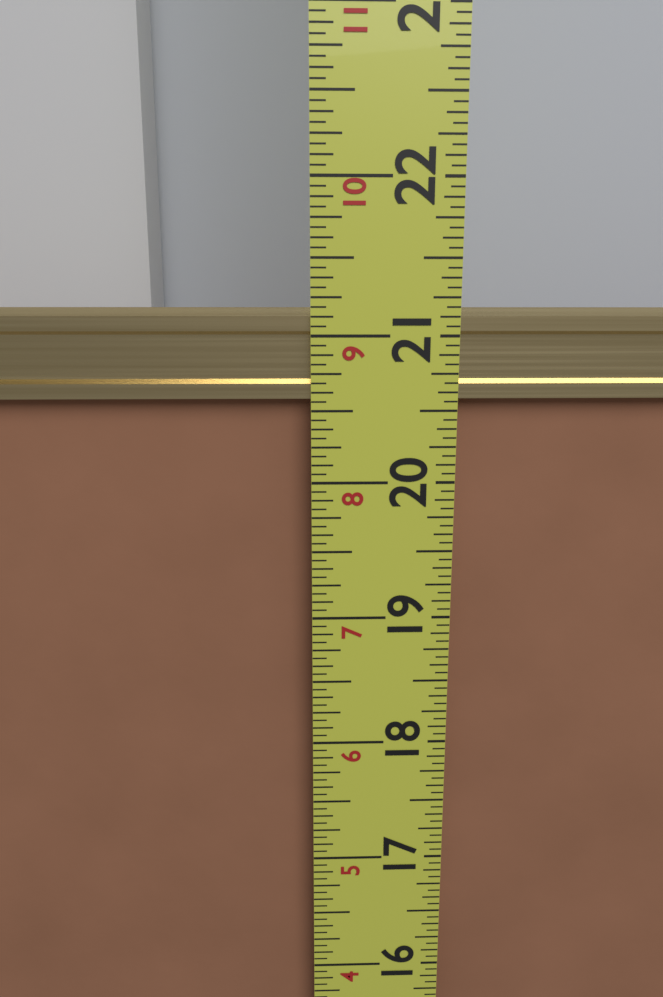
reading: 21.1875 in
